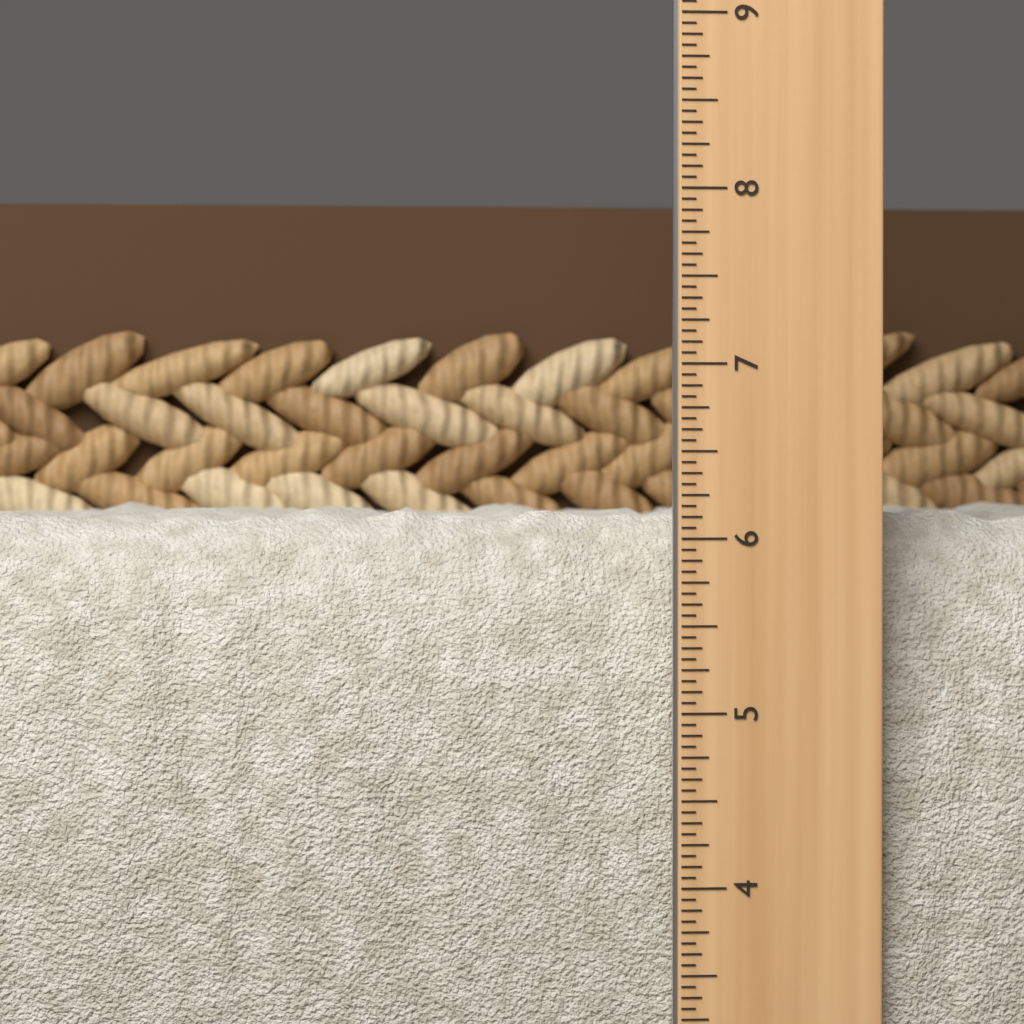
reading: 6.1875 in
